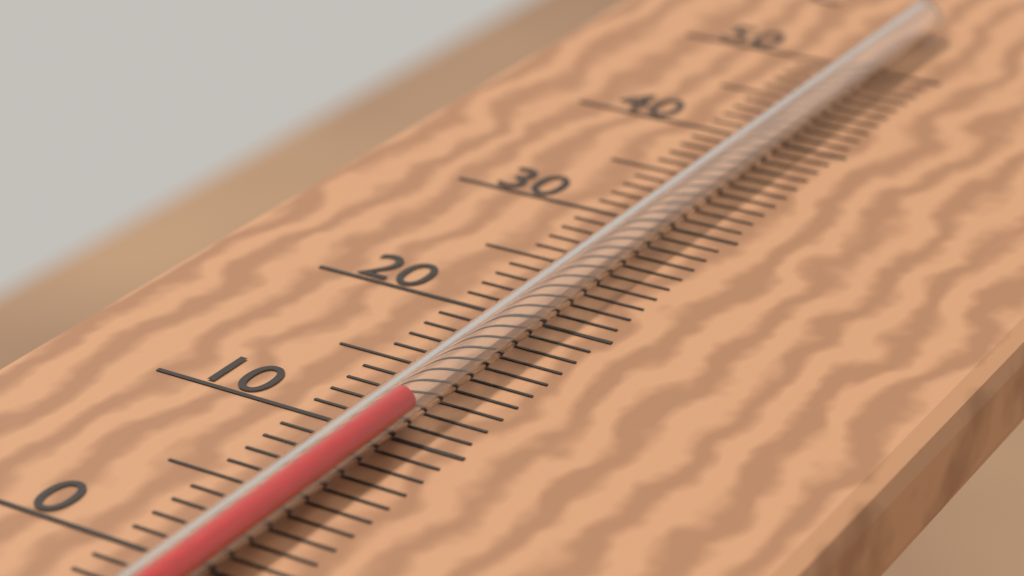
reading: 11 °C
